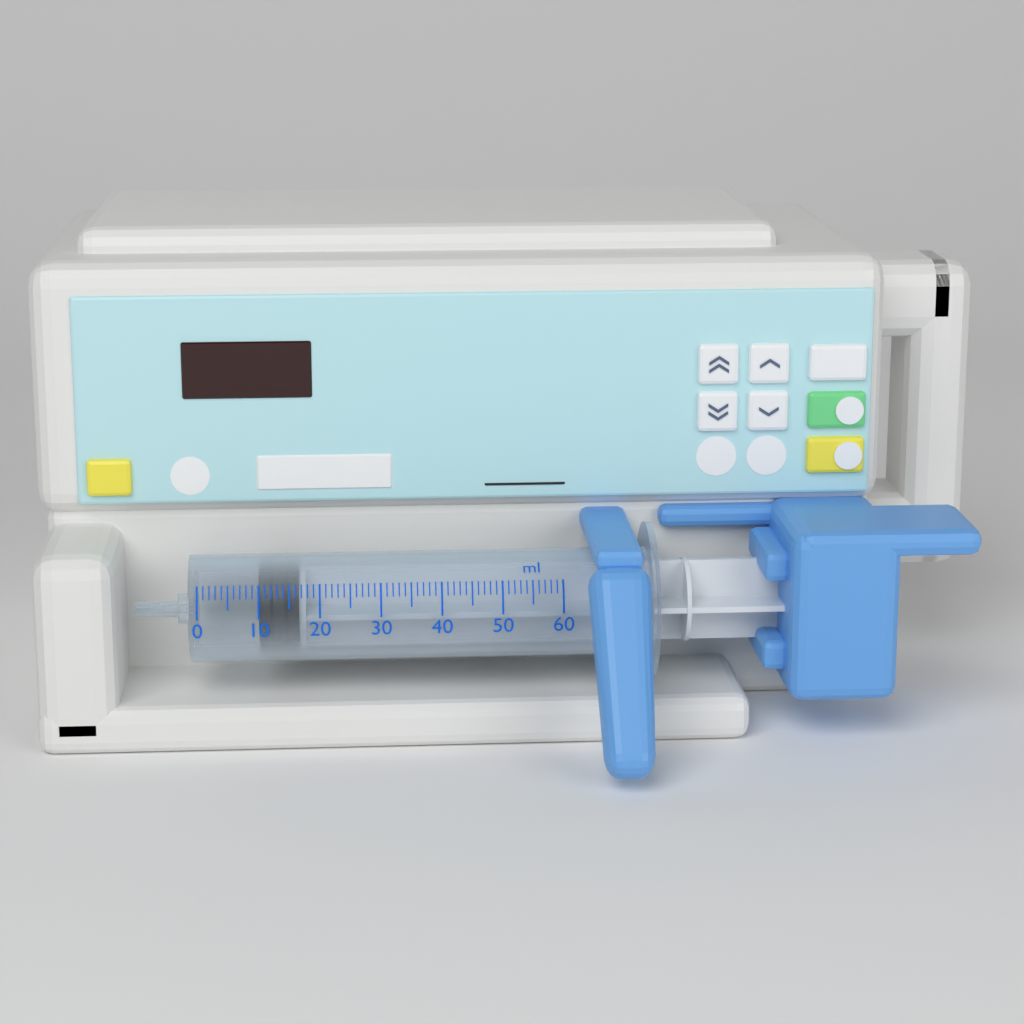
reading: 10 ml
